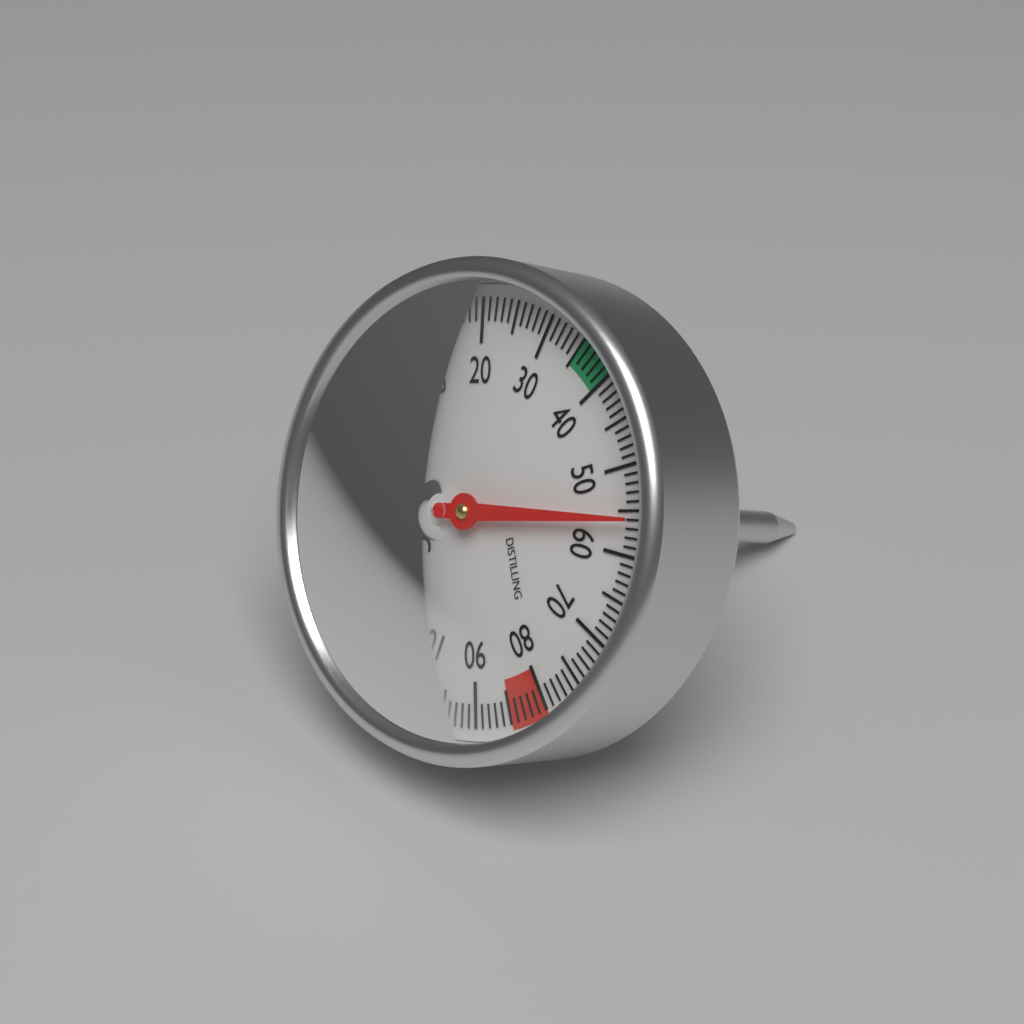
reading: 56 °C
